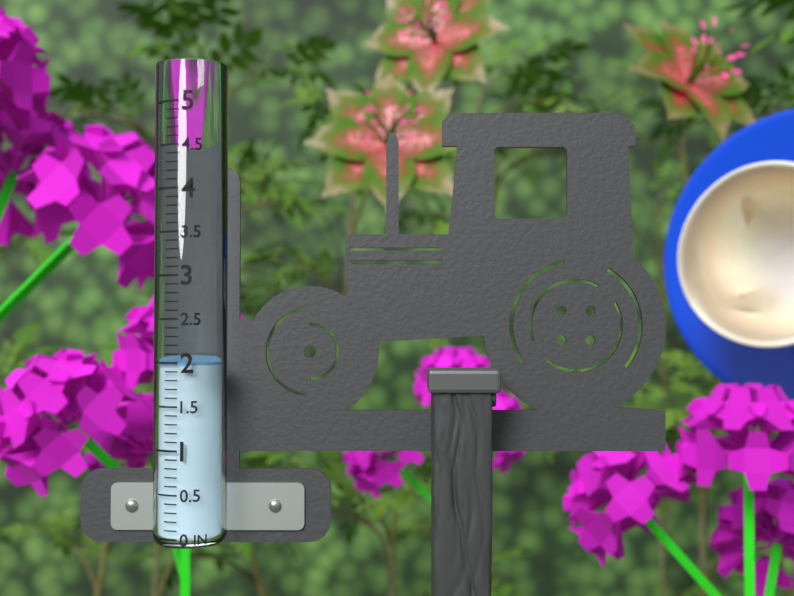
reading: 2.0 in
